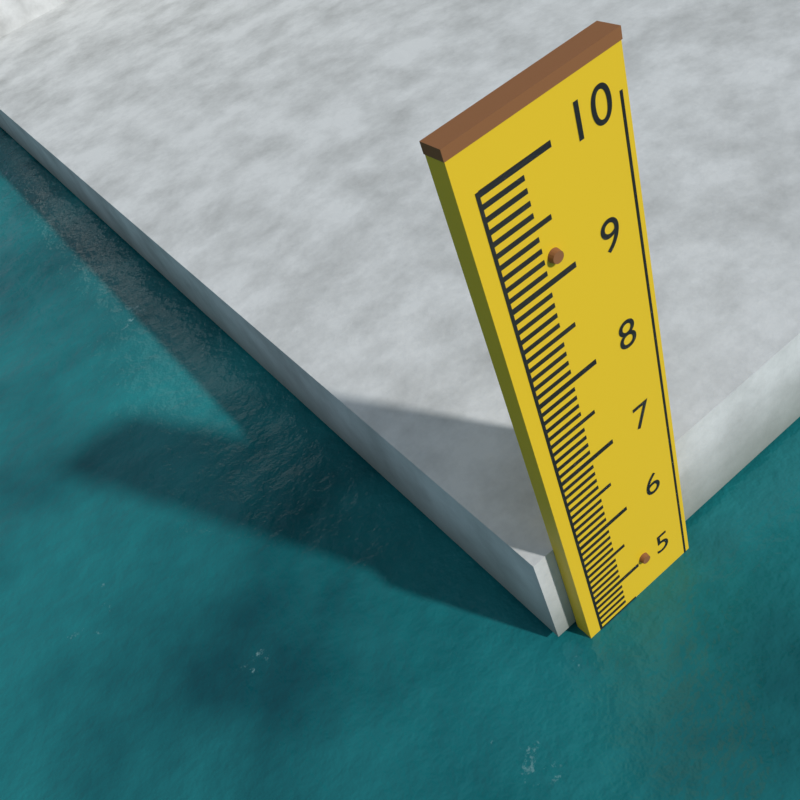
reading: 4.5 (no unit)
